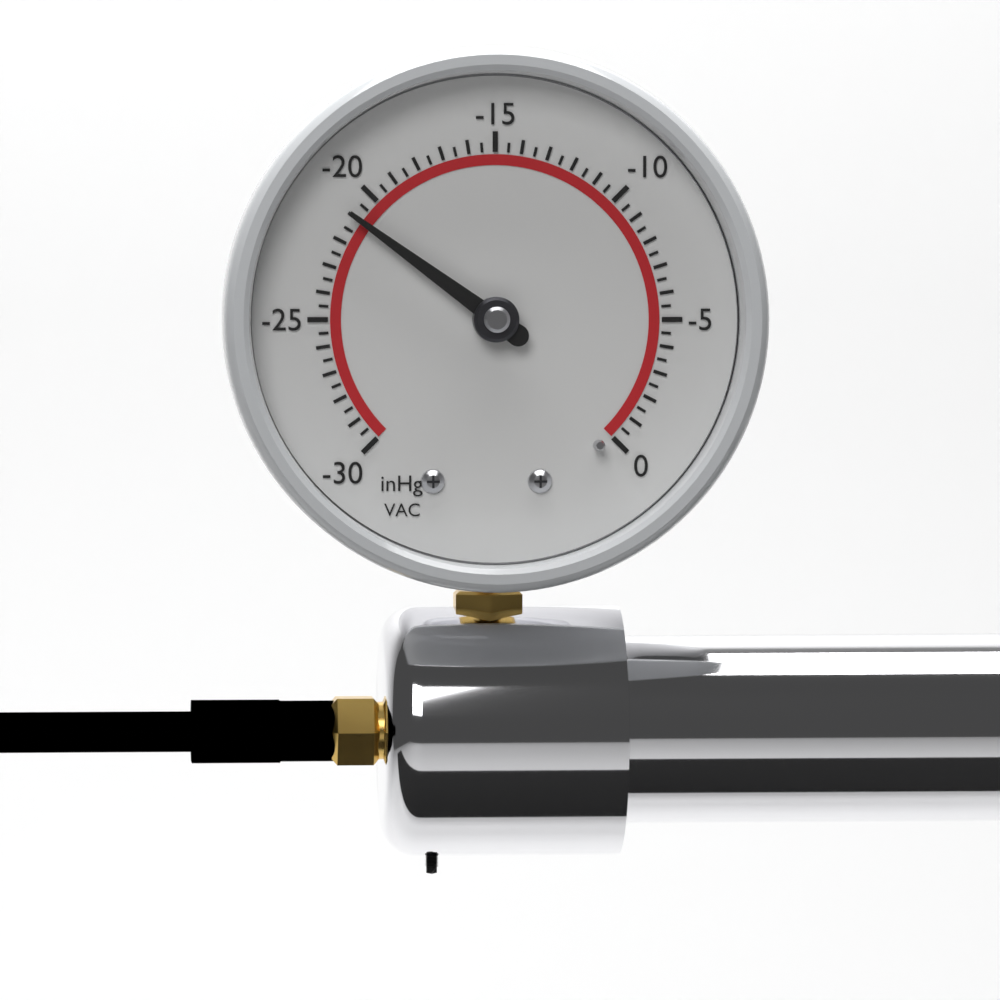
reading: -21.0 inHg
